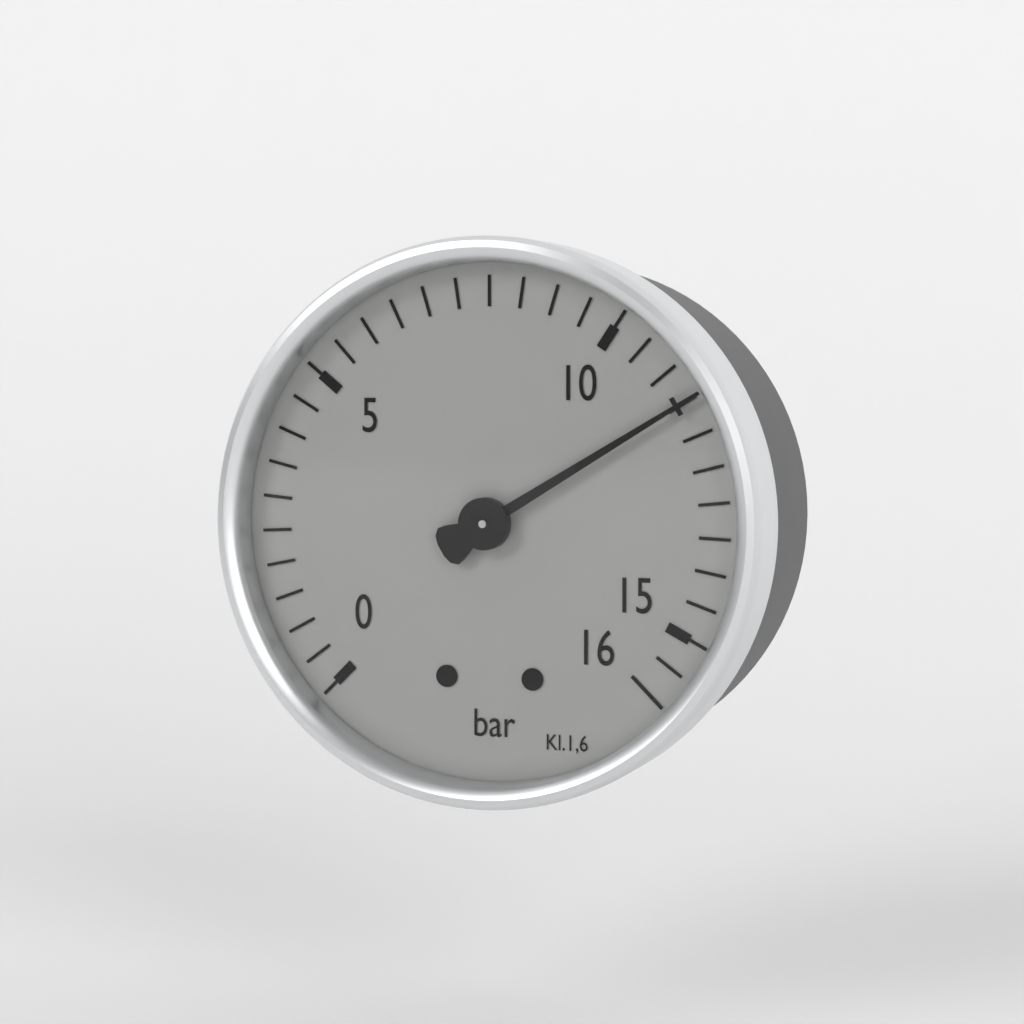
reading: 11.5 bar
